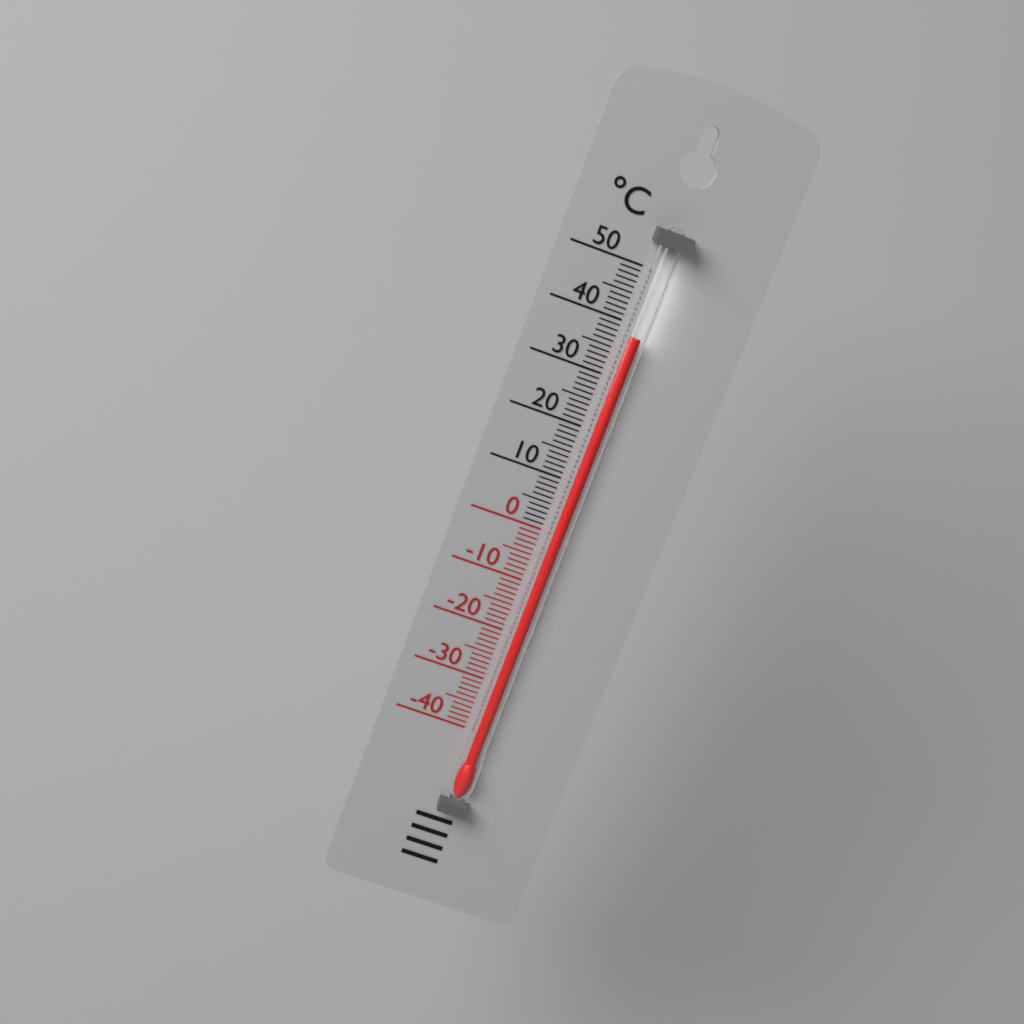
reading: 38 °C
